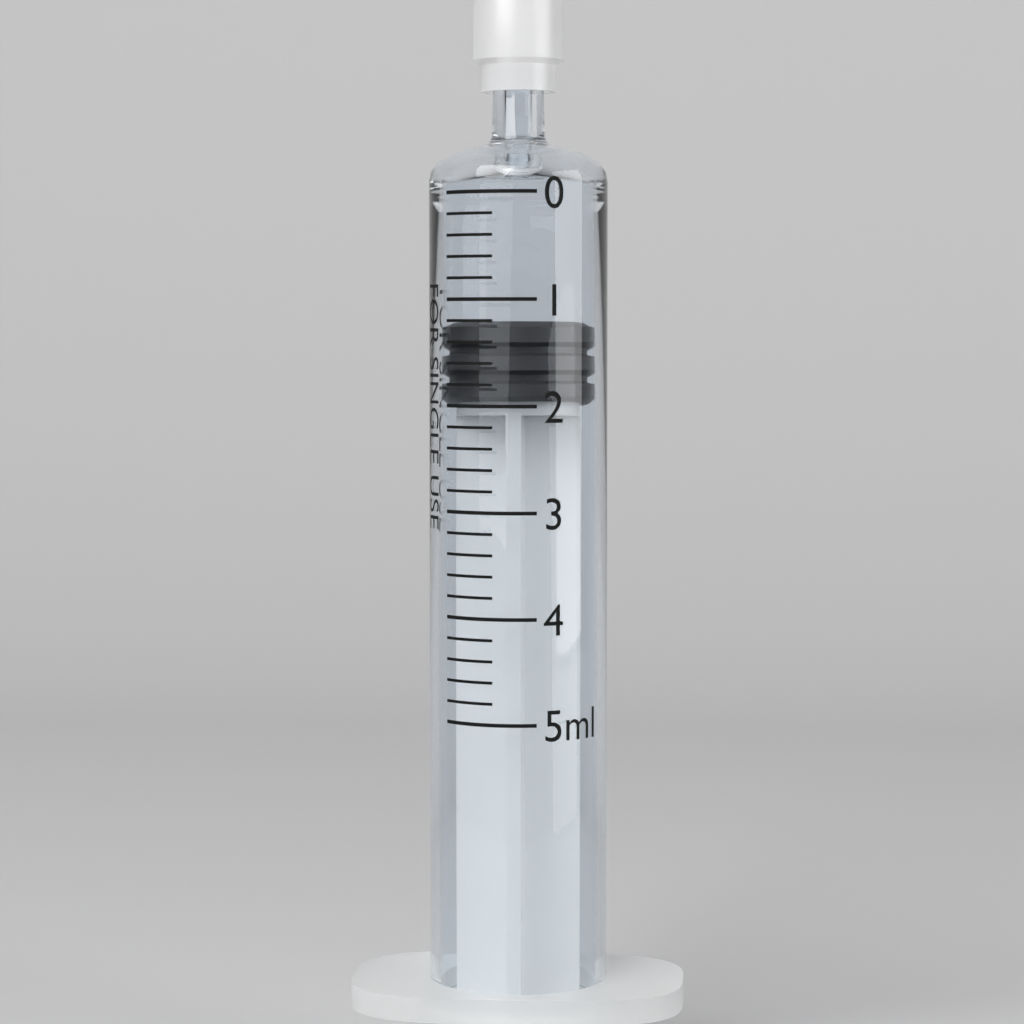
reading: 1.2 ml
